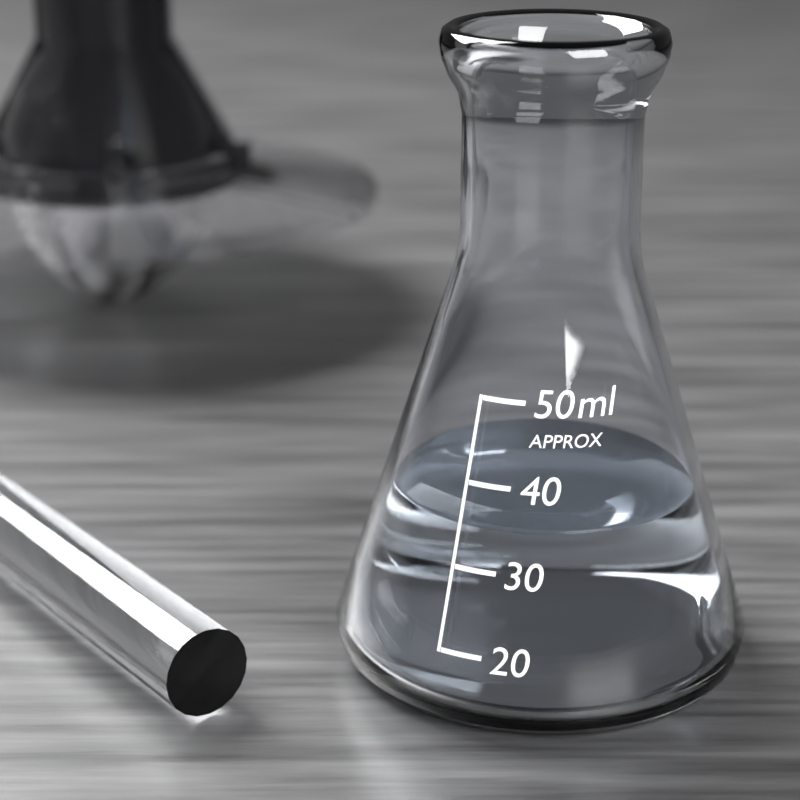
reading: 35 ml
